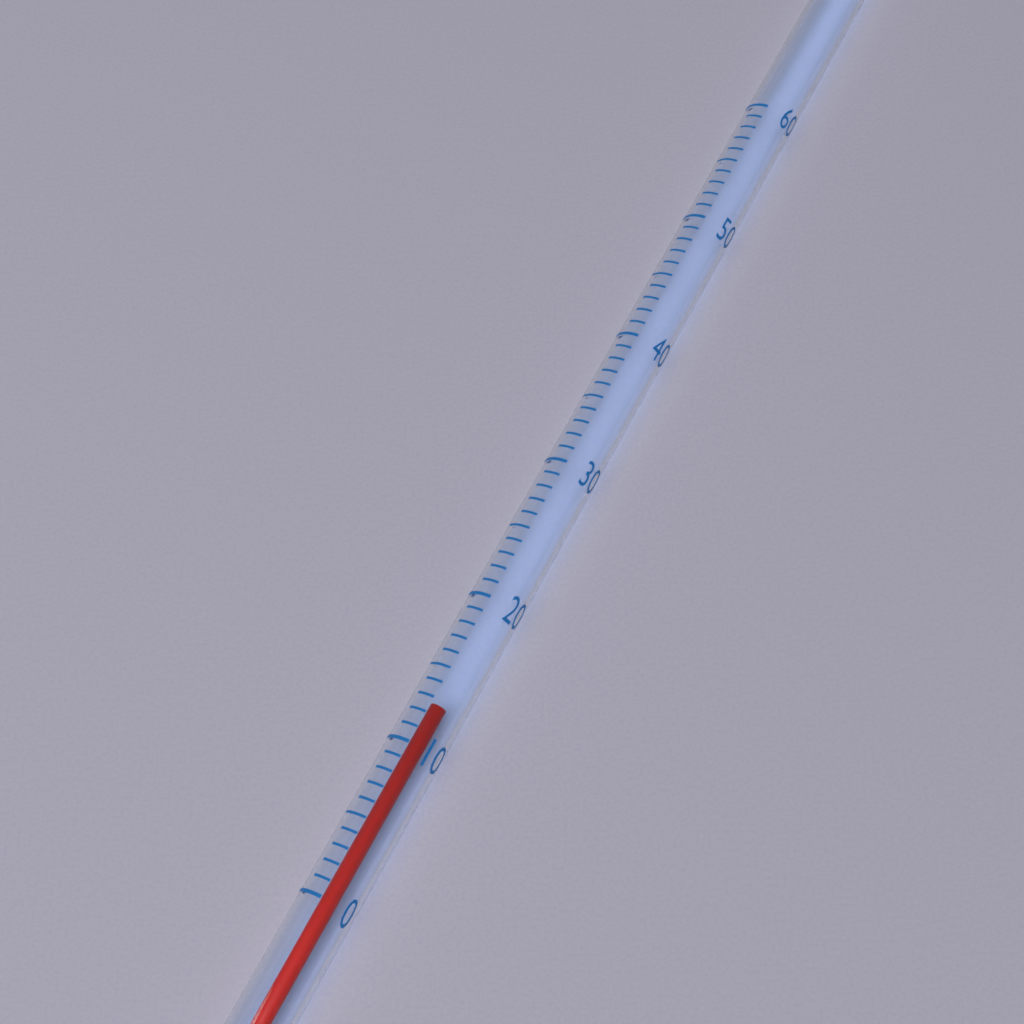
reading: 13 (no unit)
